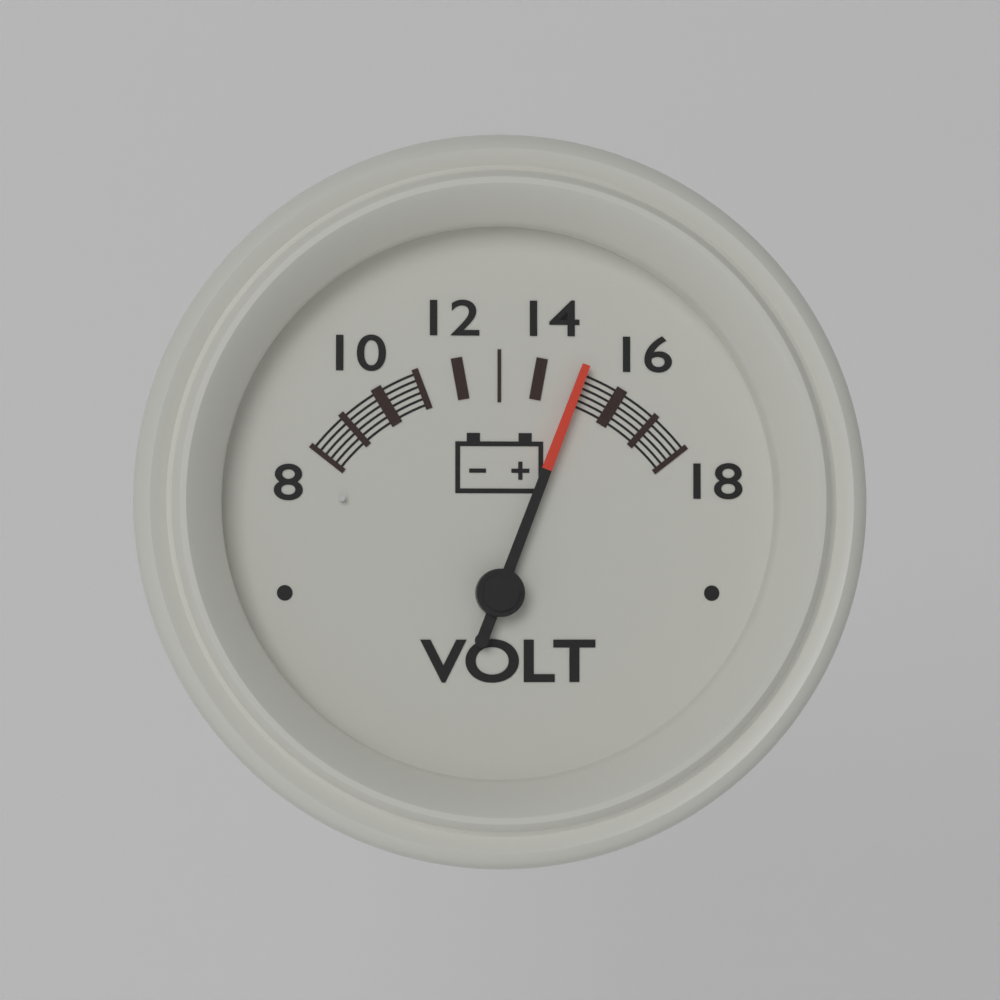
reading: 15 V
